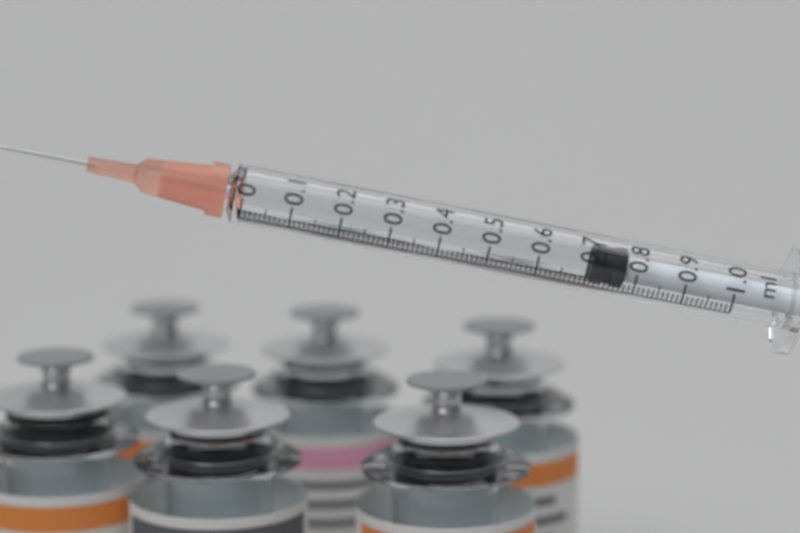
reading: 0.71 ml
